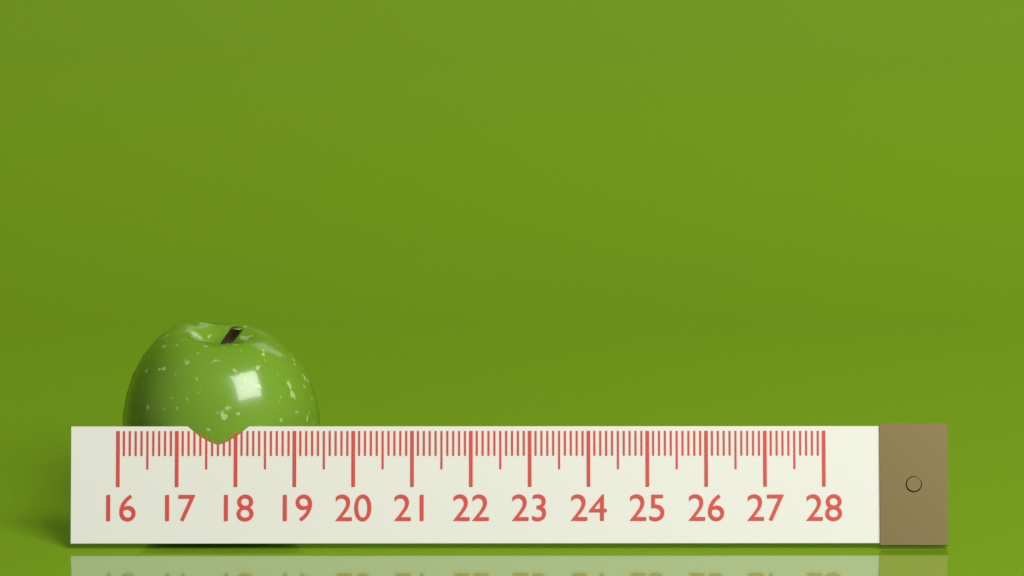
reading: 19.4 (no unit)
